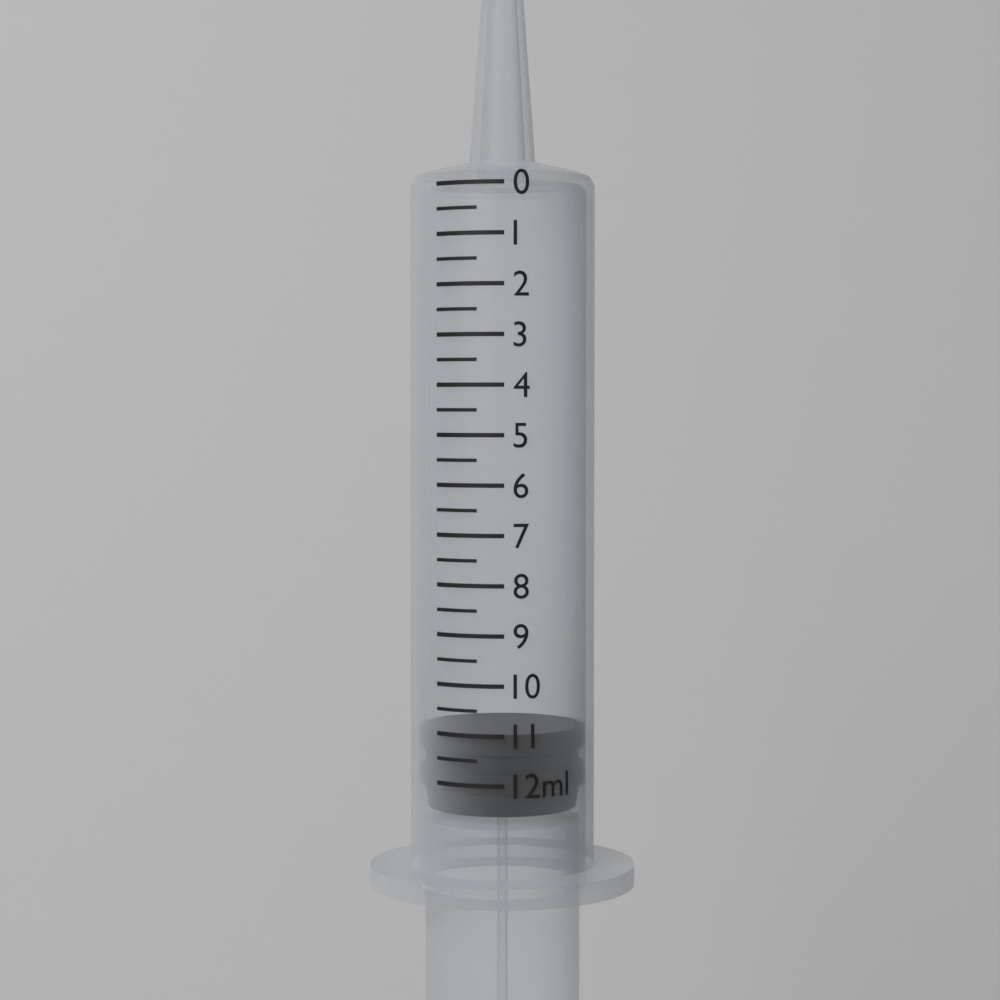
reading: 11.0 ml
